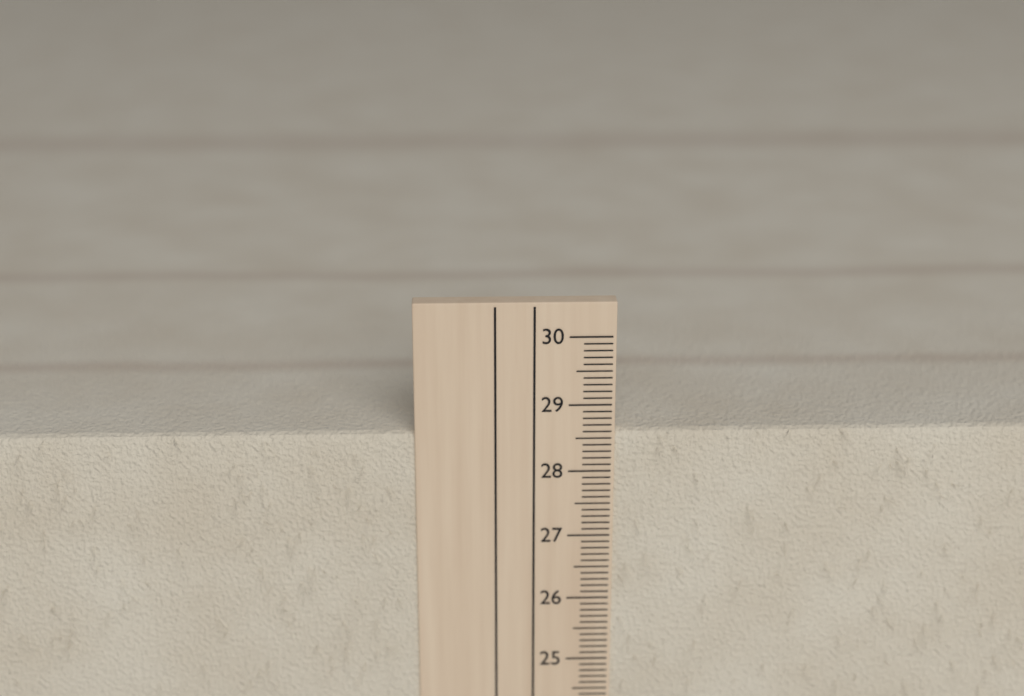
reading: 28.6 cm
